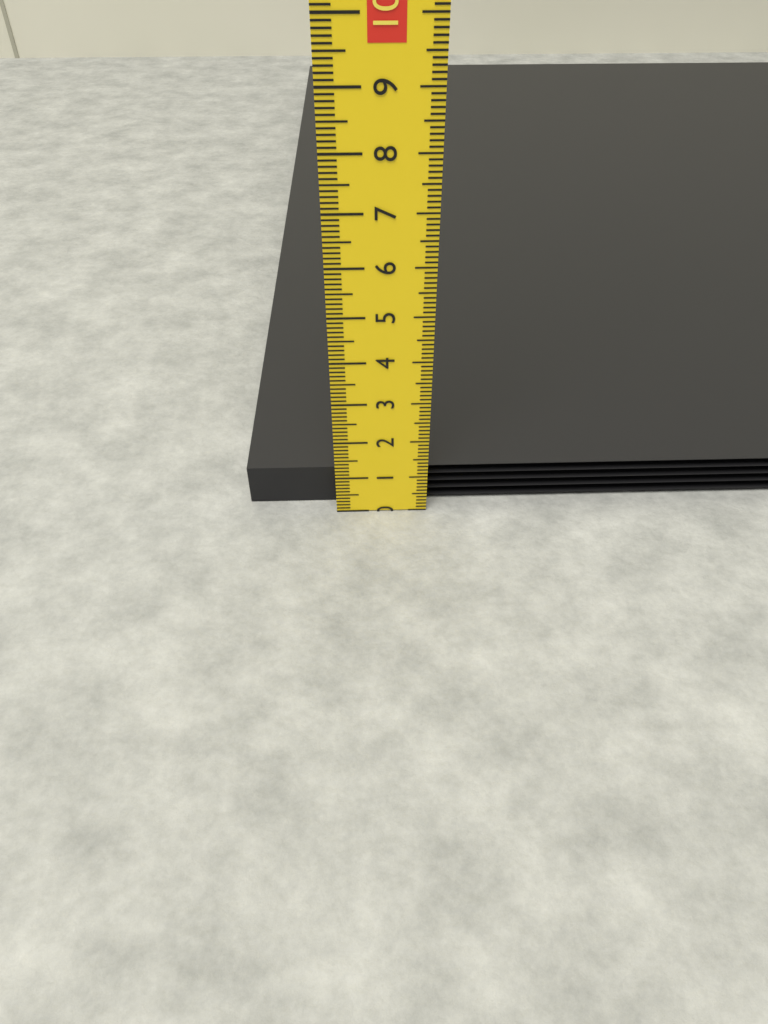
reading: 1.0 cm
